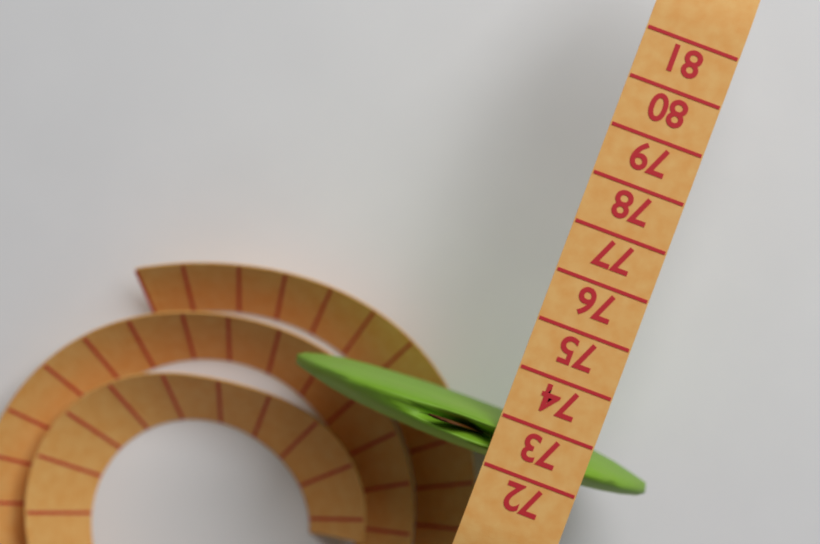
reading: 73 (no unit)
